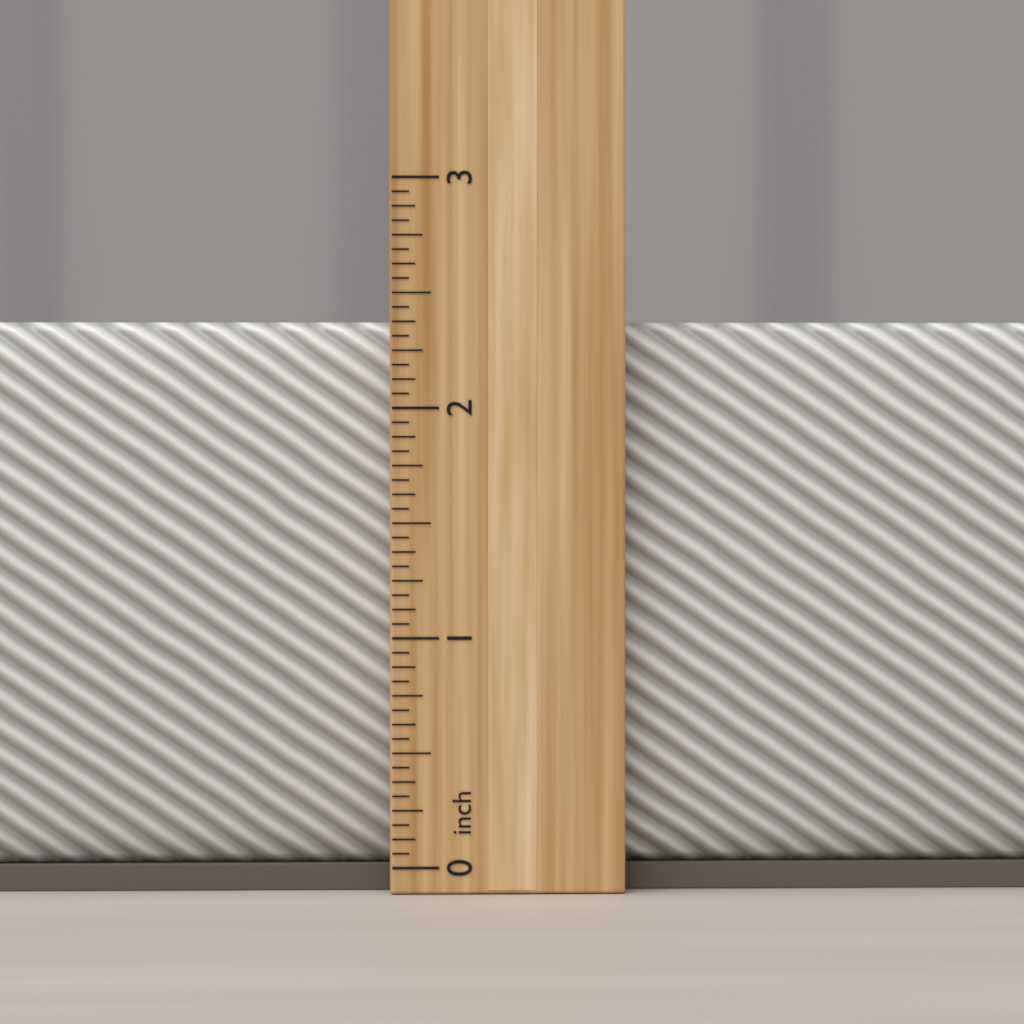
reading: 2.3750 inch
